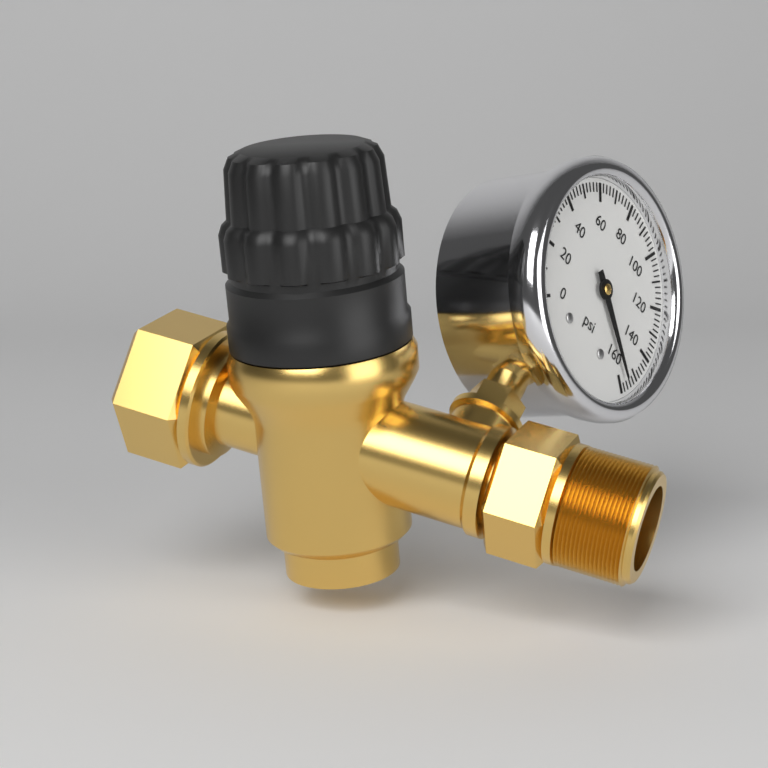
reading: 156 psi
